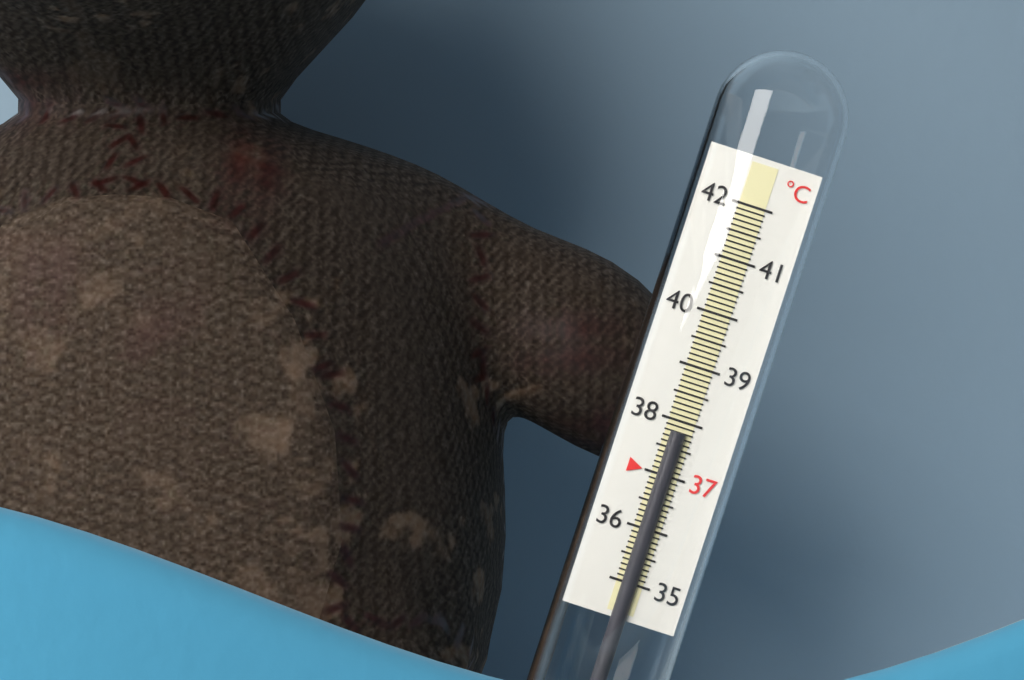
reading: 37.8 °C
